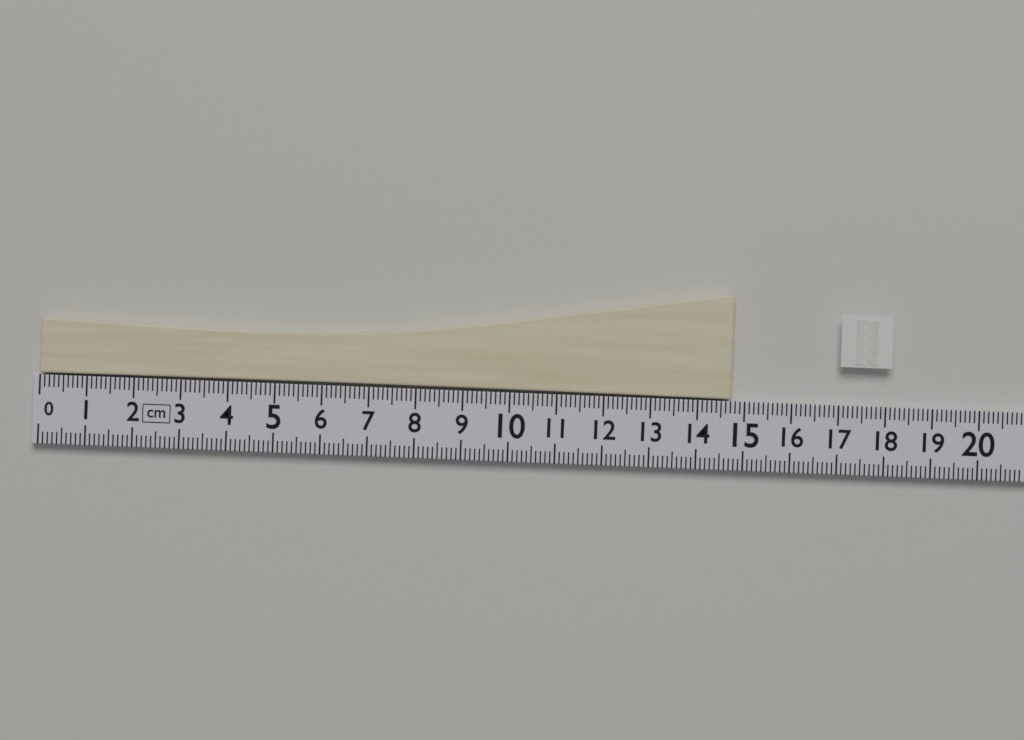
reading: 14.7 cm
